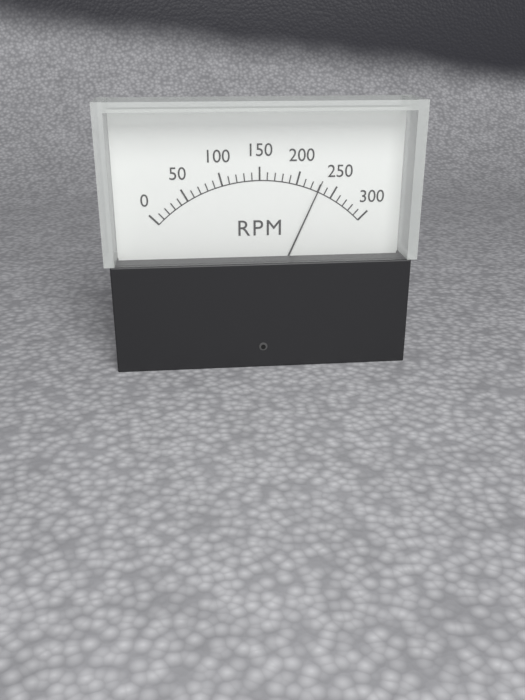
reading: 230 RPM
